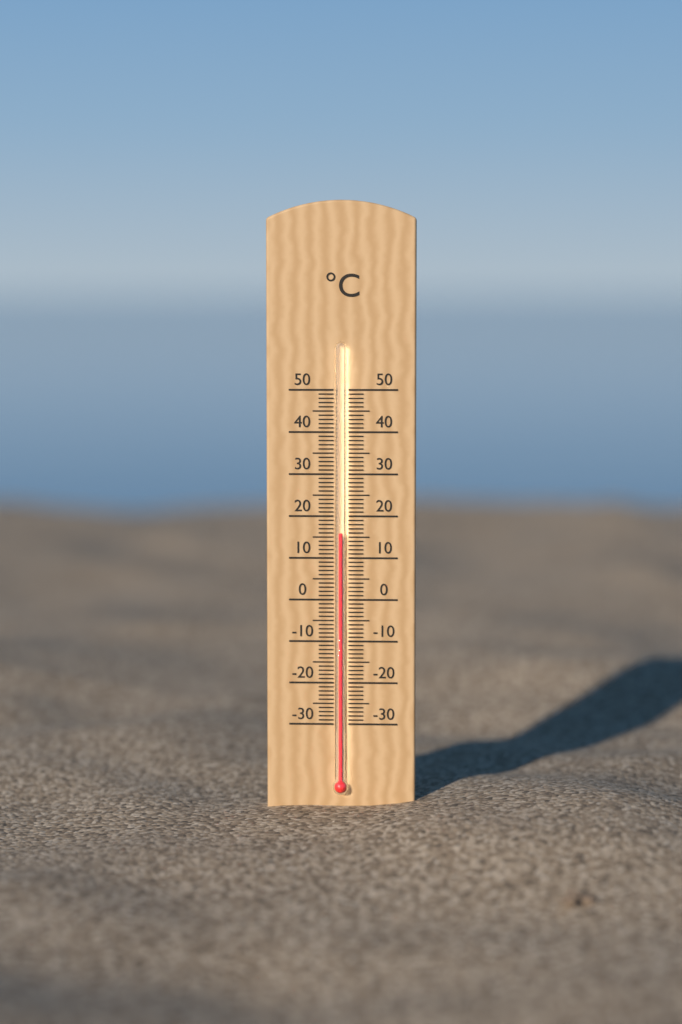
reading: 16 °C
